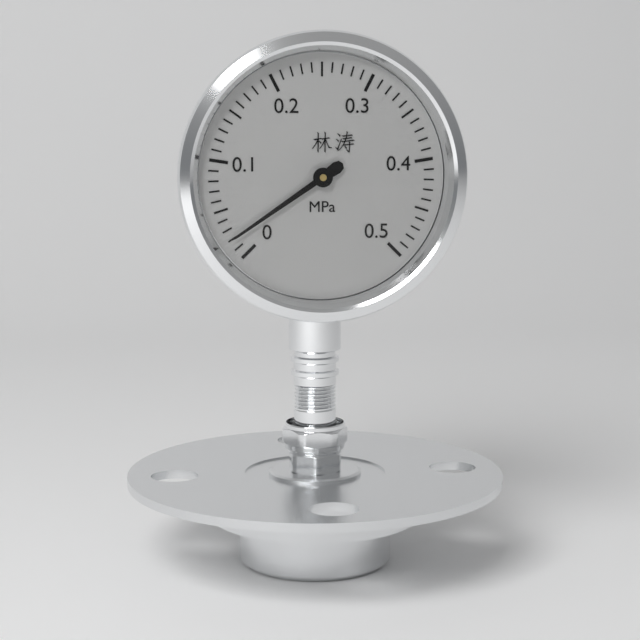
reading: 0.02 MPa
